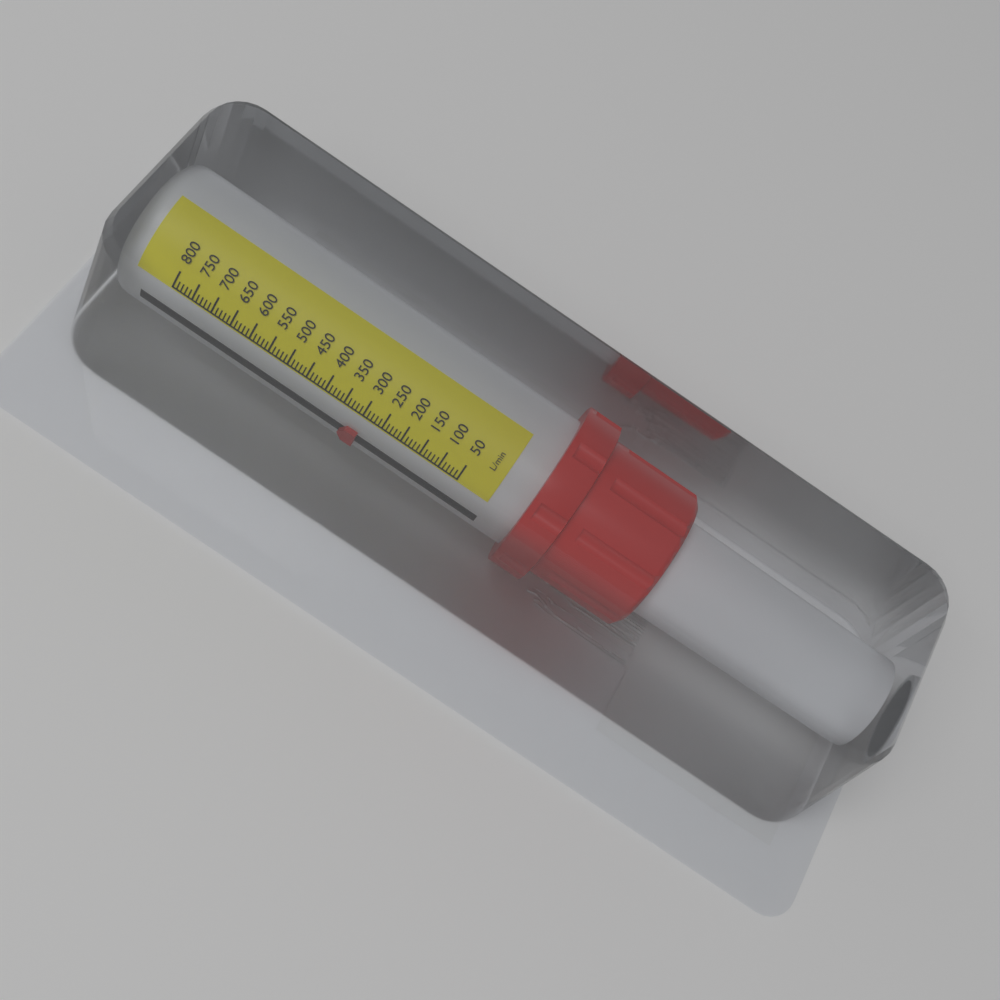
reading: 290 L/min
